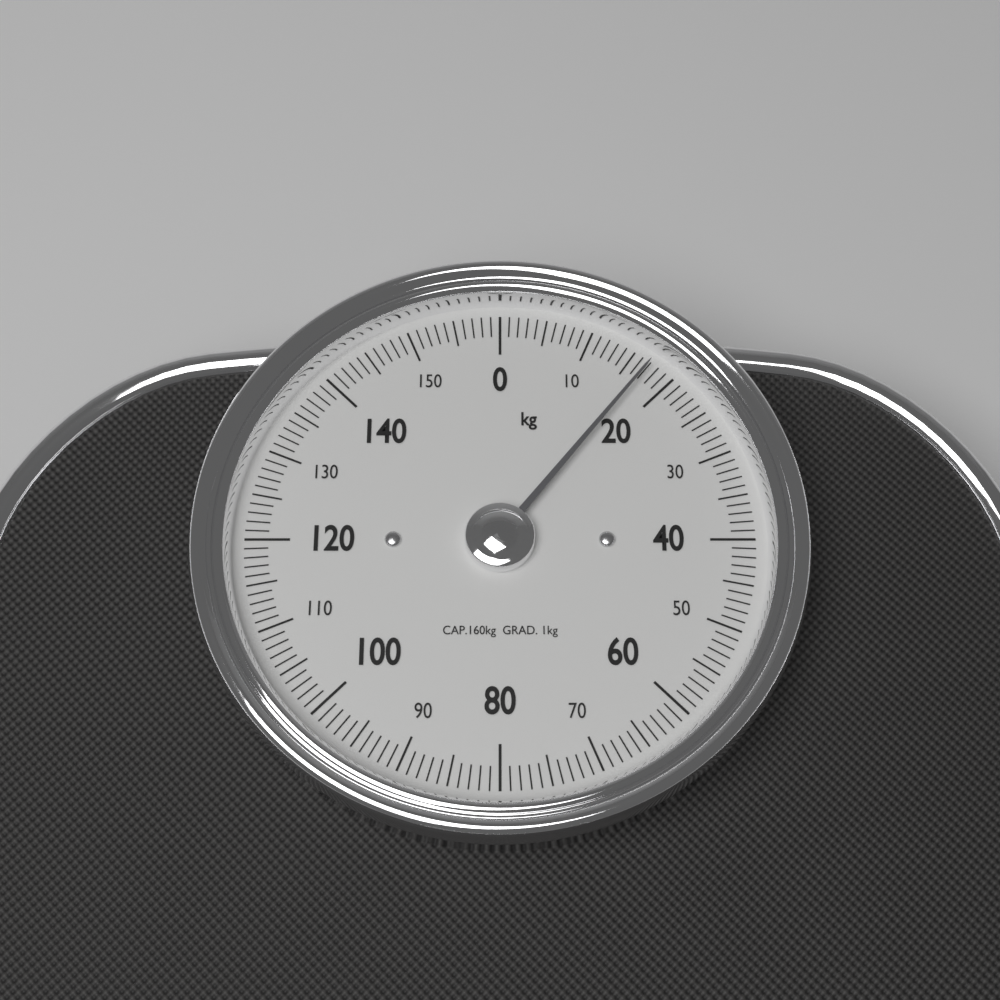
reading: 17 kg
